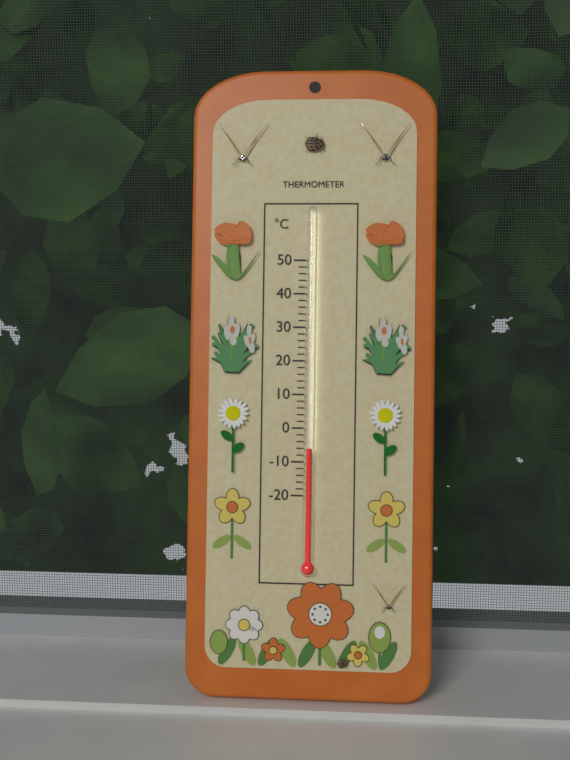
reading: -6 °C
